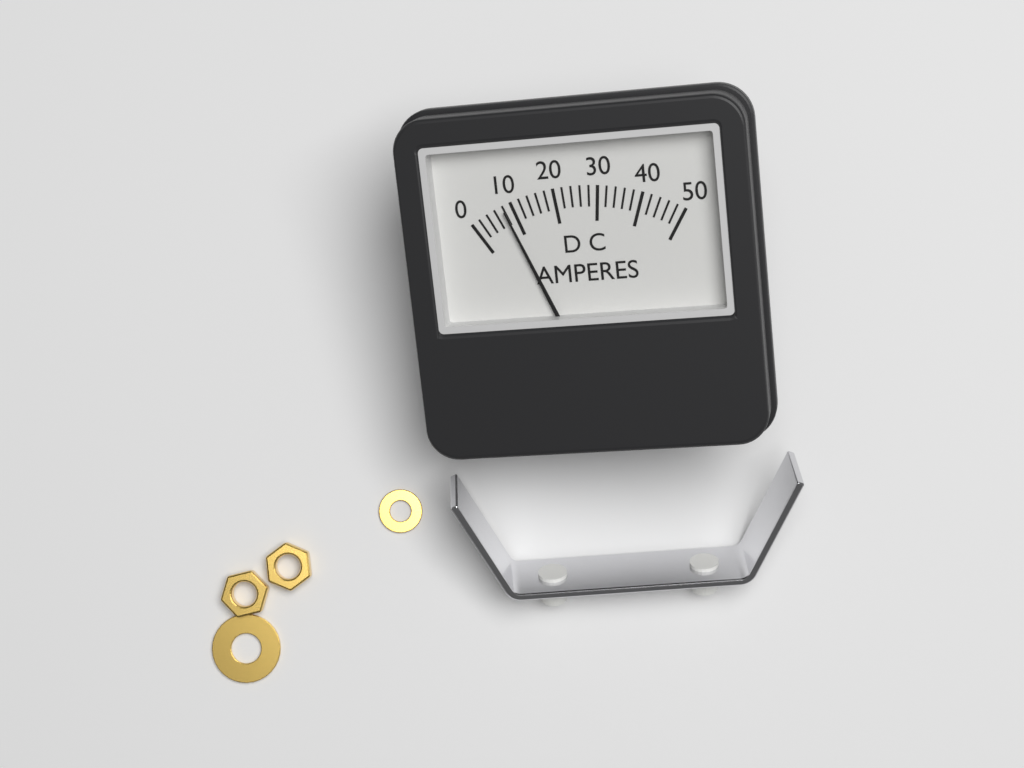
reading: 8 A
